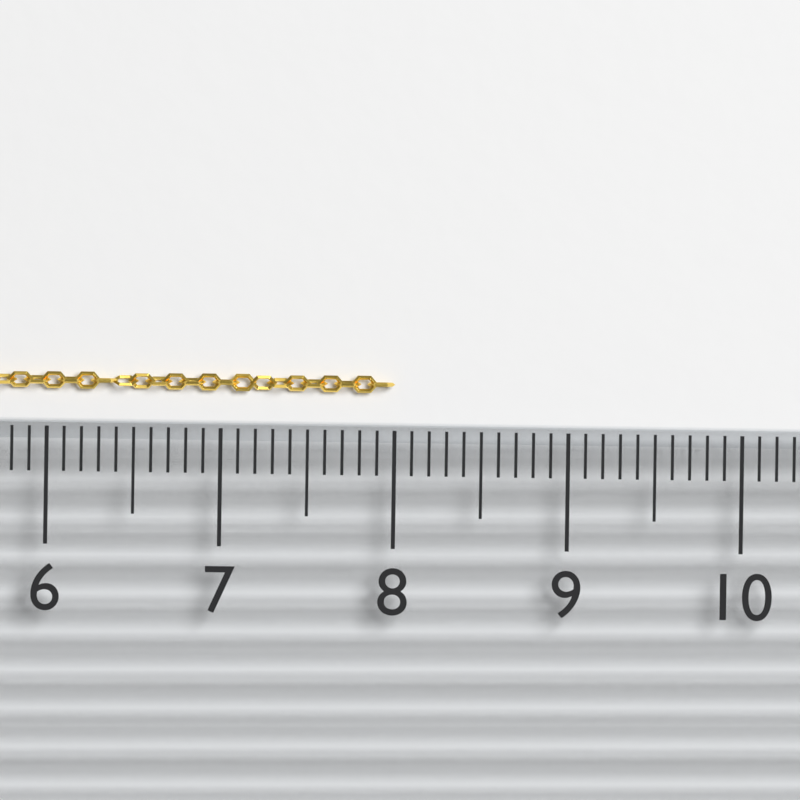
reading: 8.0 (no unit)
